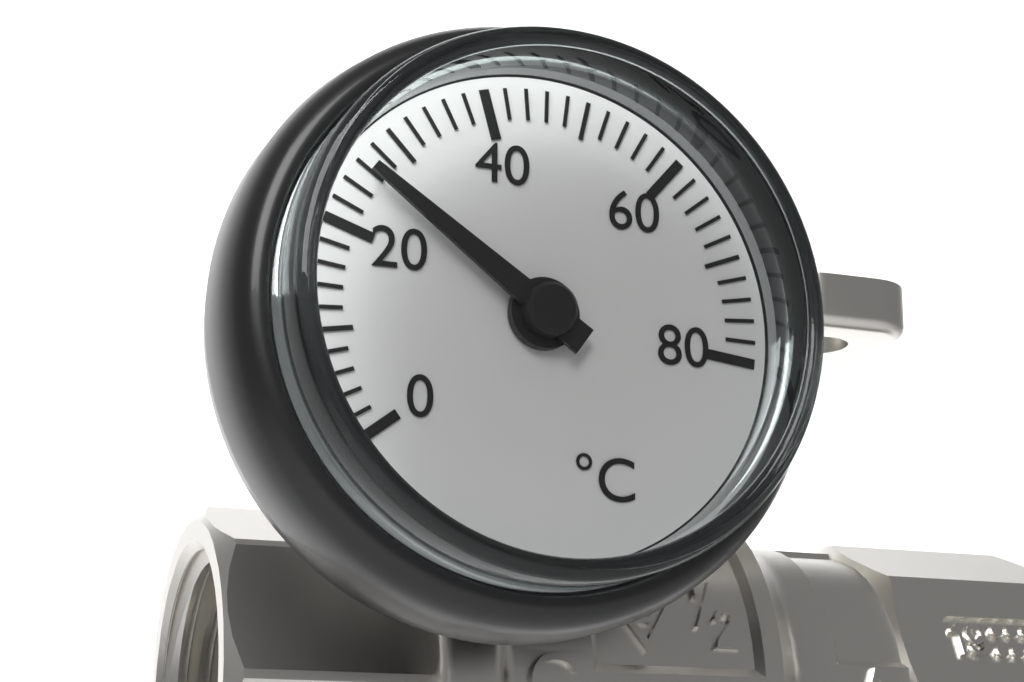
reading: 26 °C
